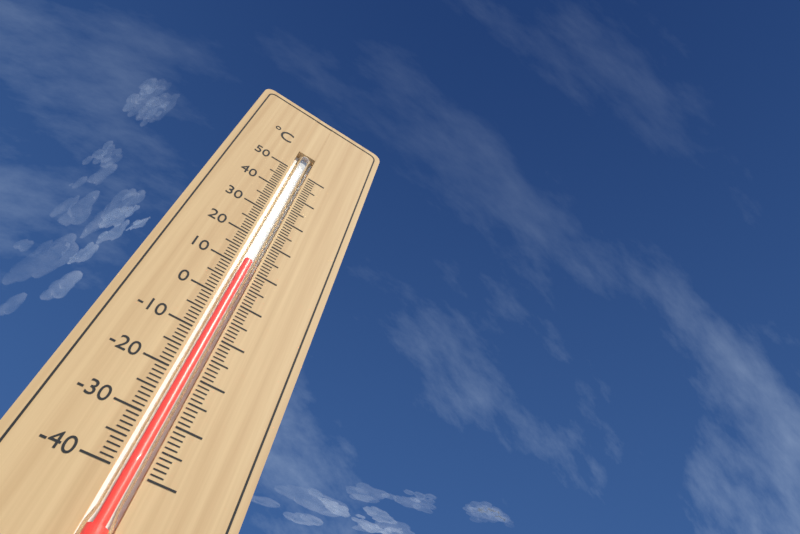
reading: 12 °C
